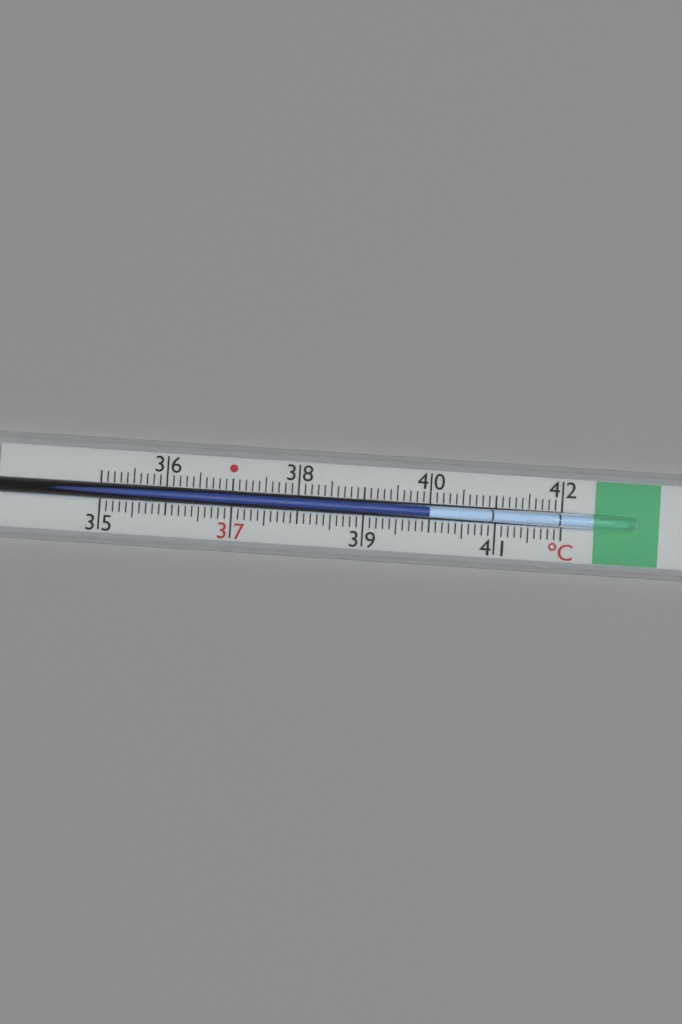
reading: 40.0 °C
